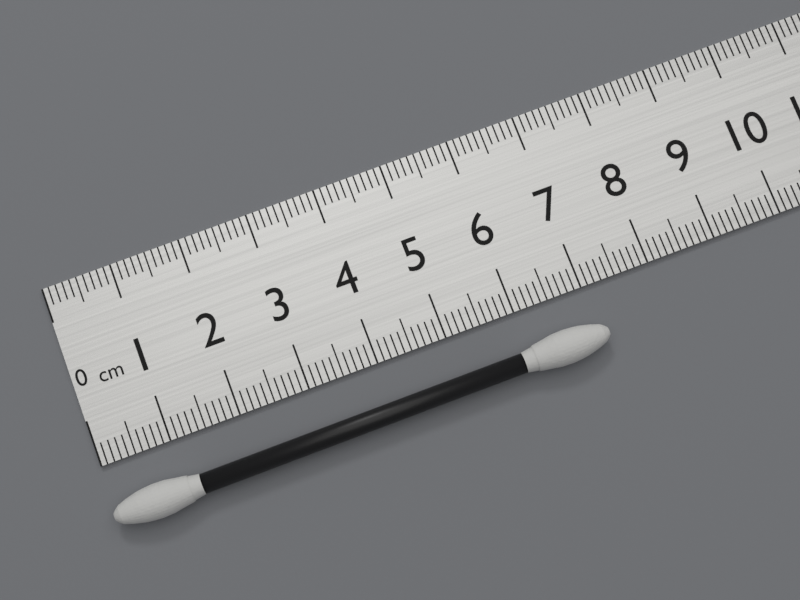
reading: 7.1 cm
